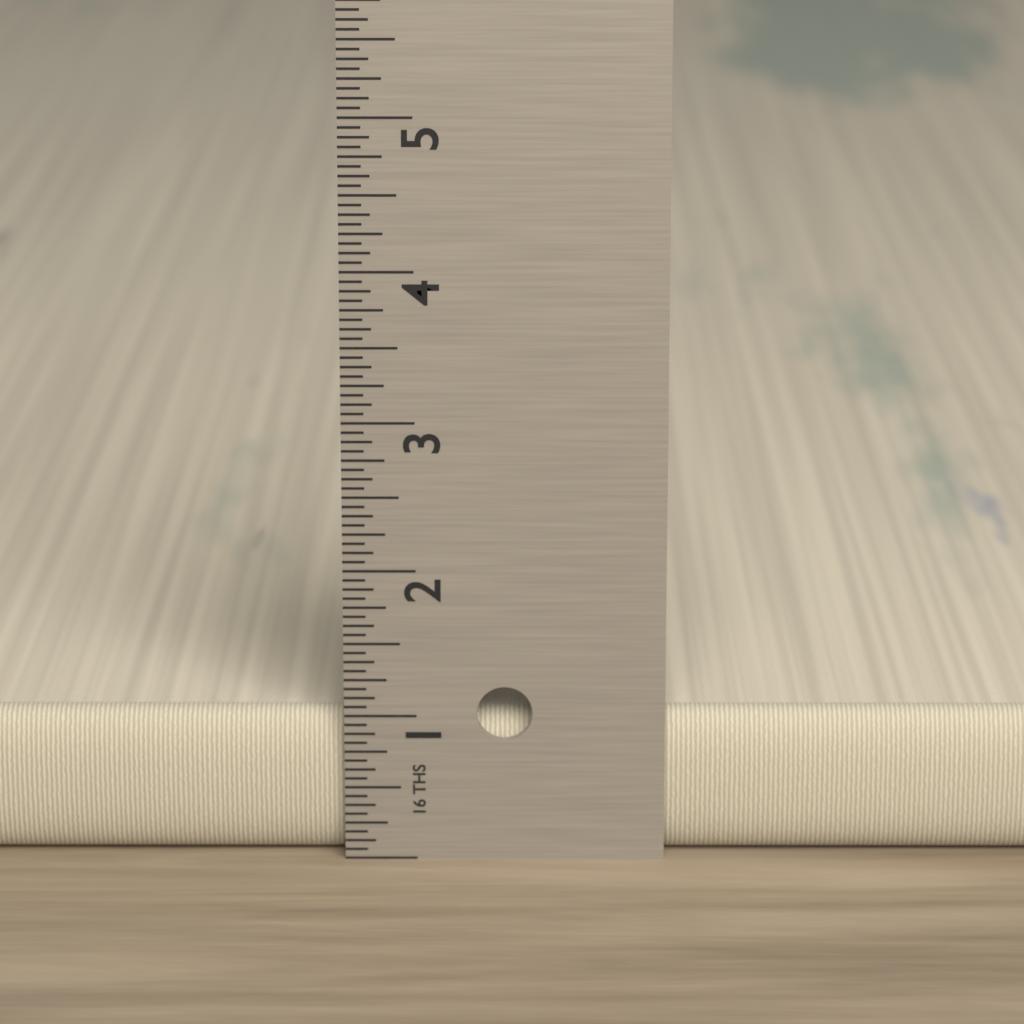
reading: 1.0000 in
